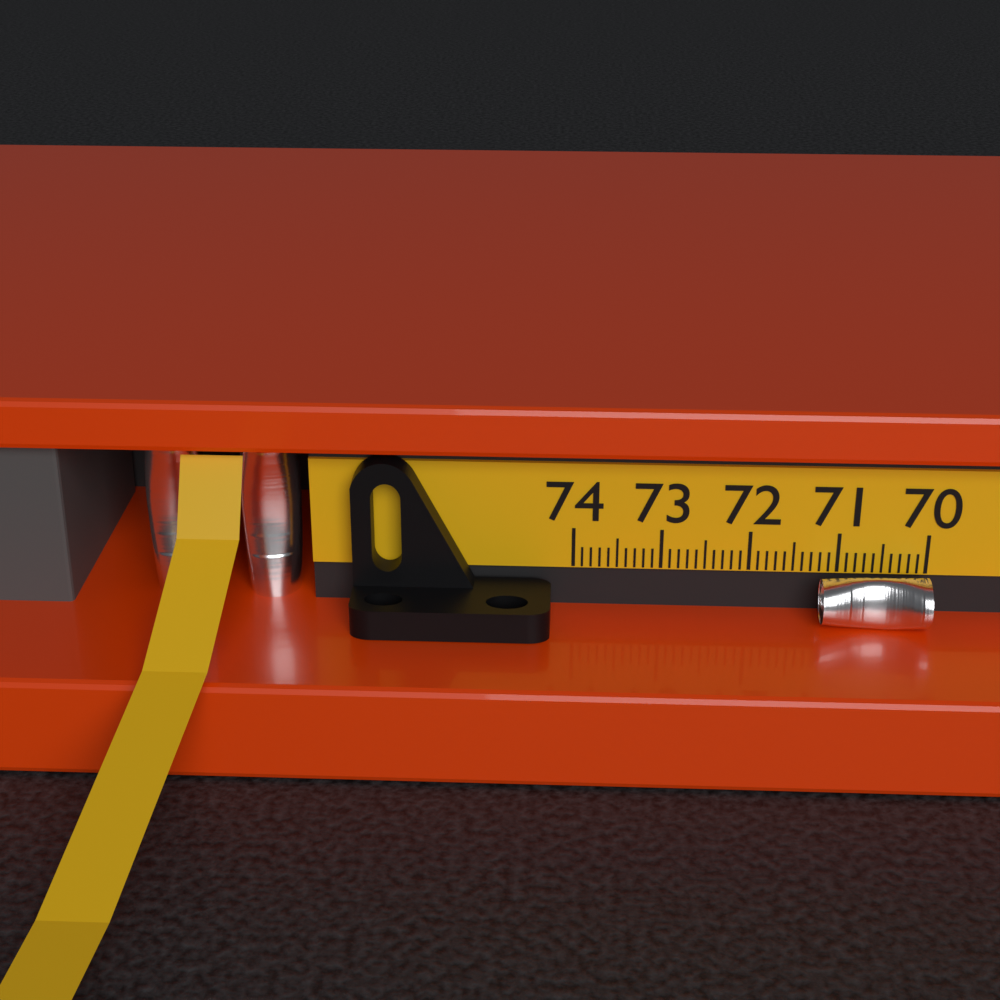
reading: 71.2 (no unit)
